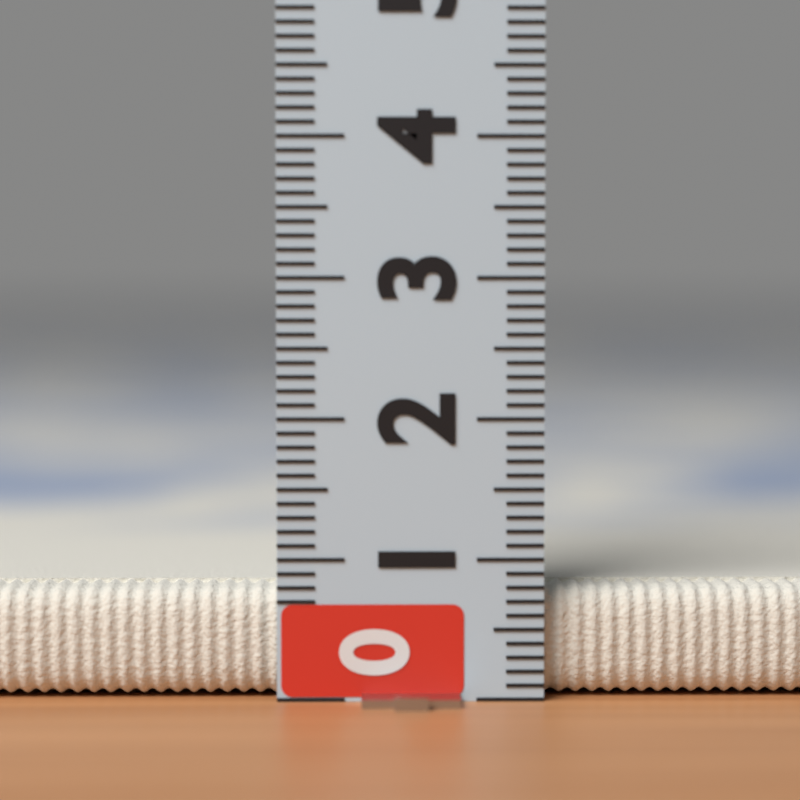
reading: 0.8 (no unit)
